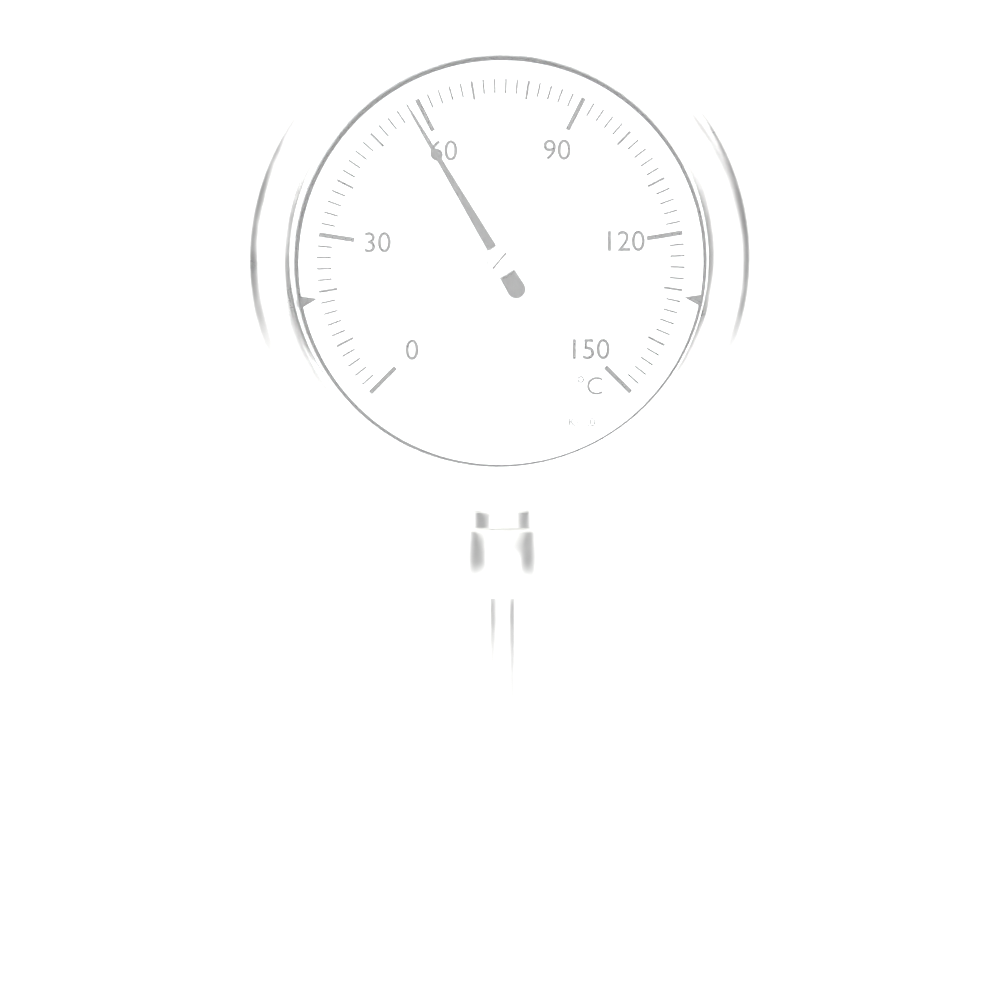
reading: 58 °C
